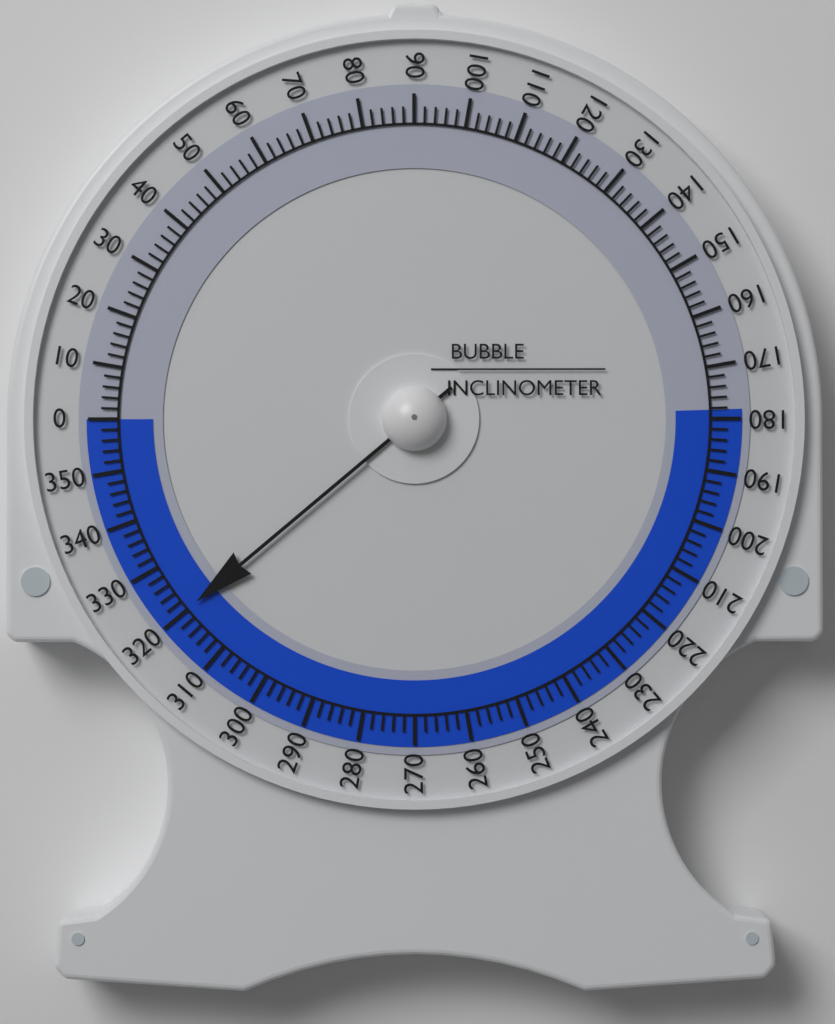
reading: 320 (no unit)
